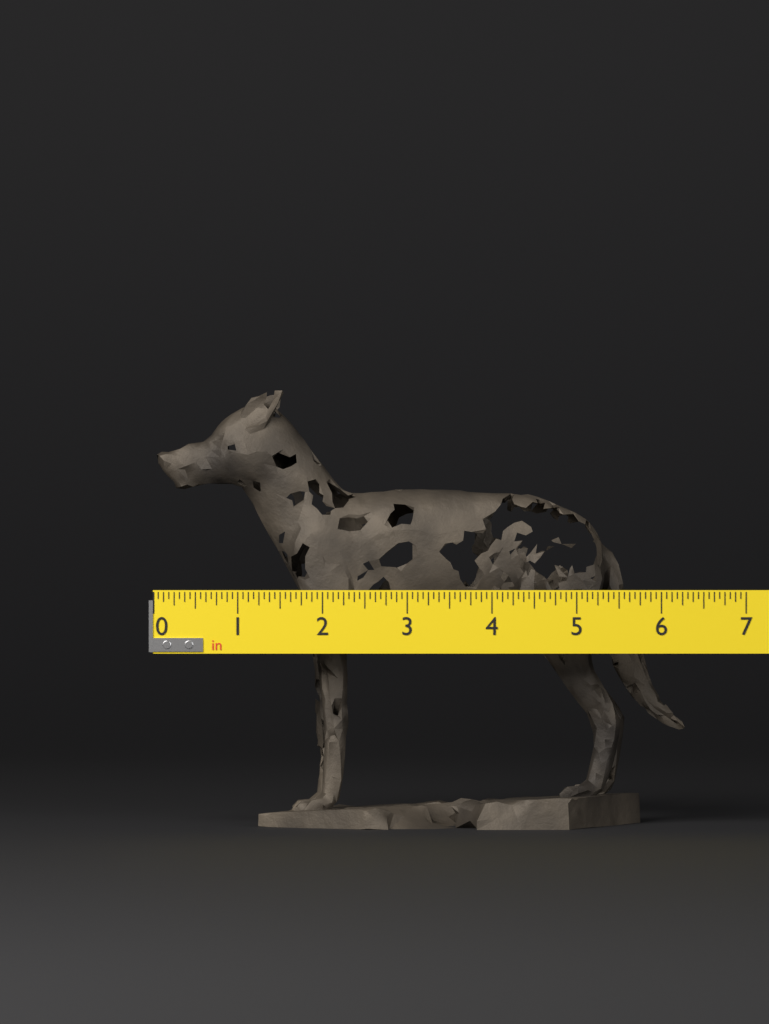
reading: 6.3125 in
